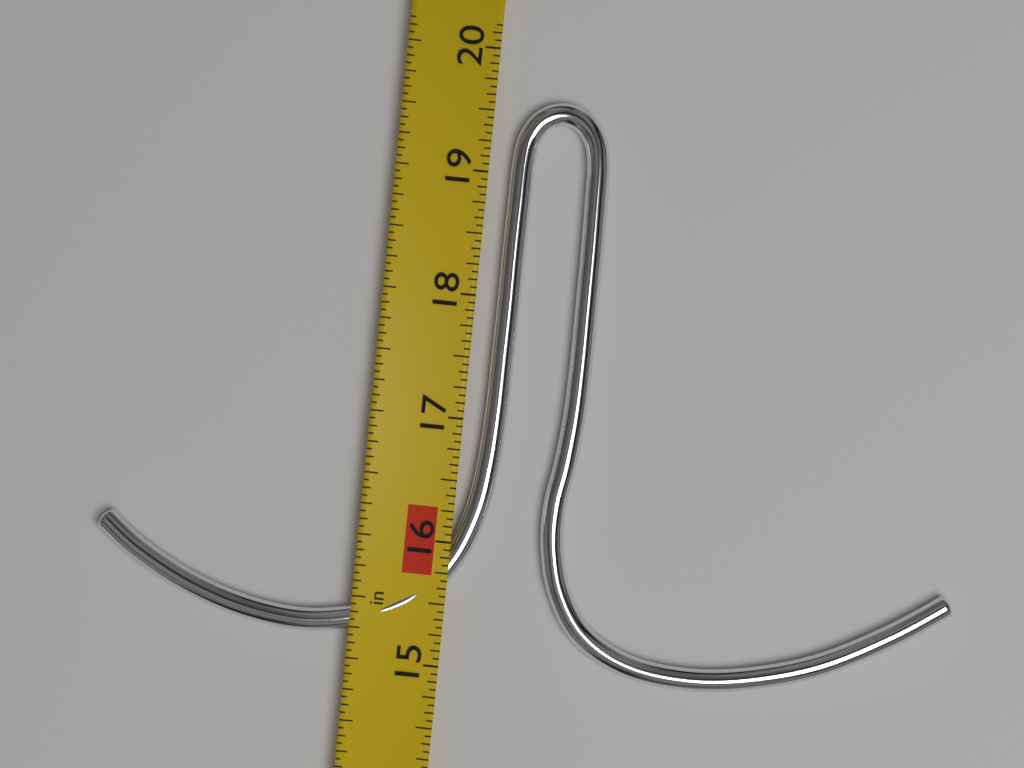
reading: 19.6250 in
